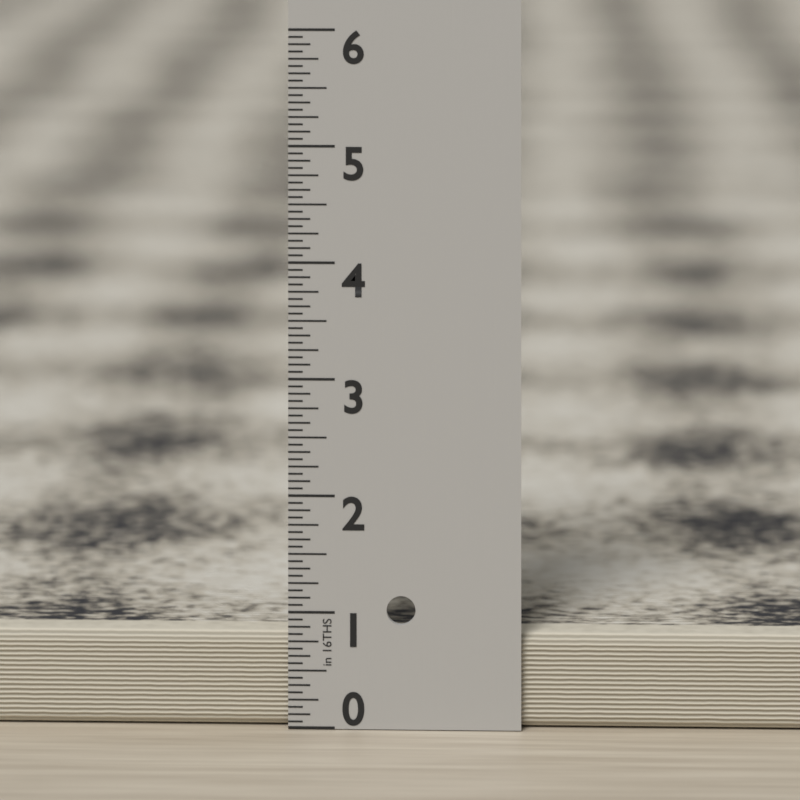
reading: 0.8125 in
